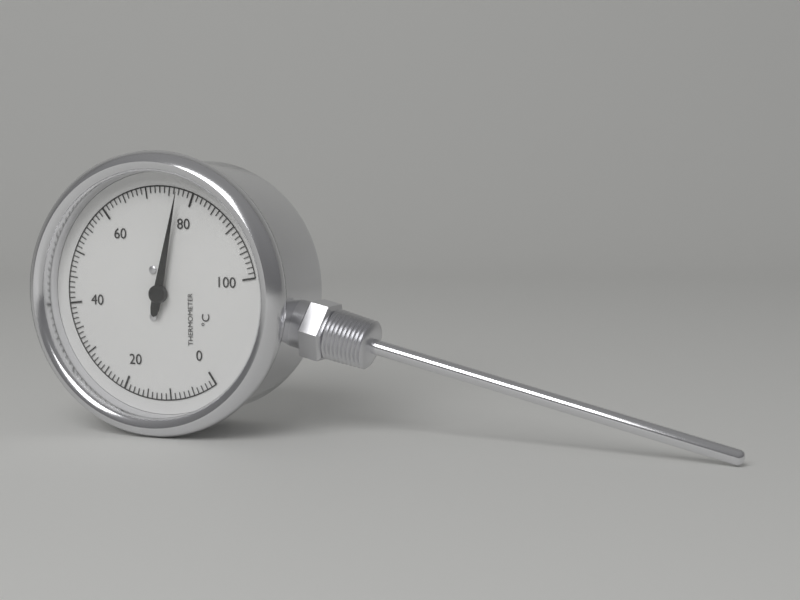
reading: 77 °C
